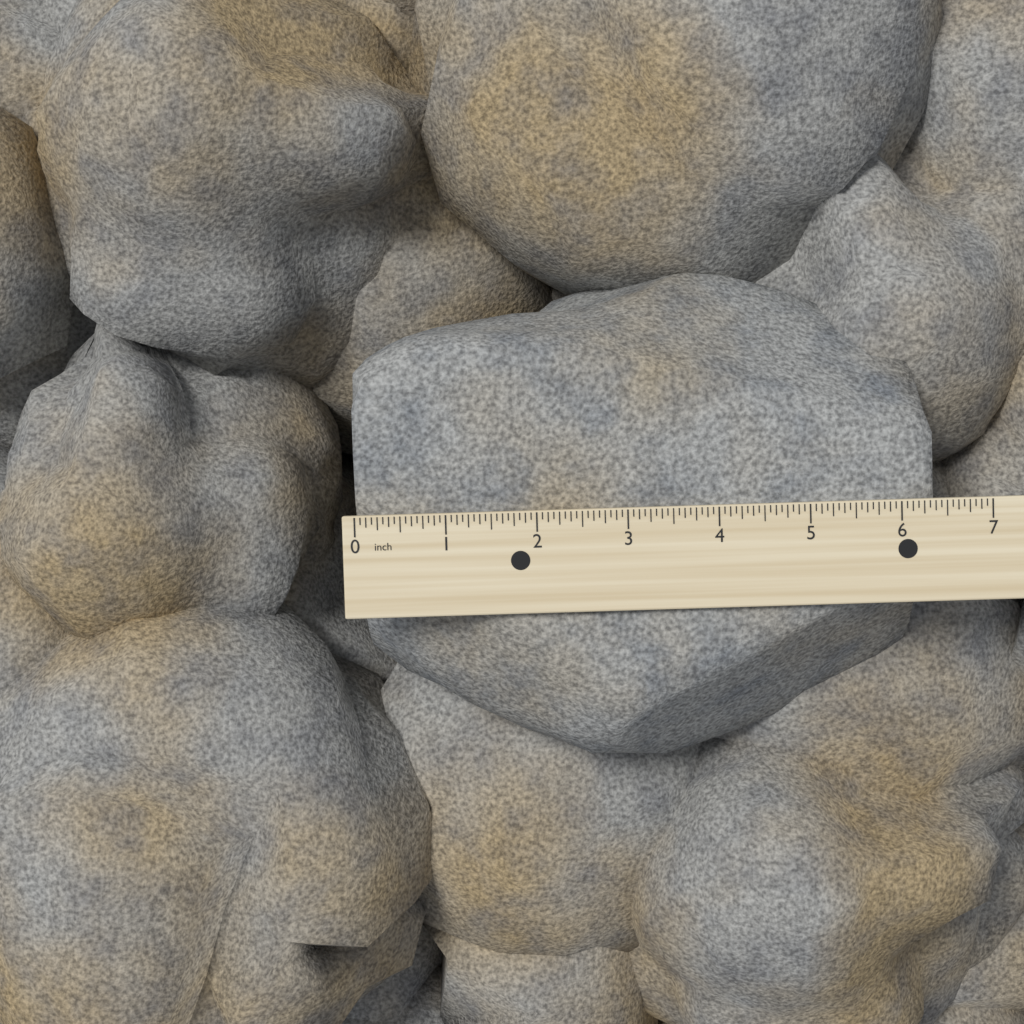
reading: 6.3750 inch
